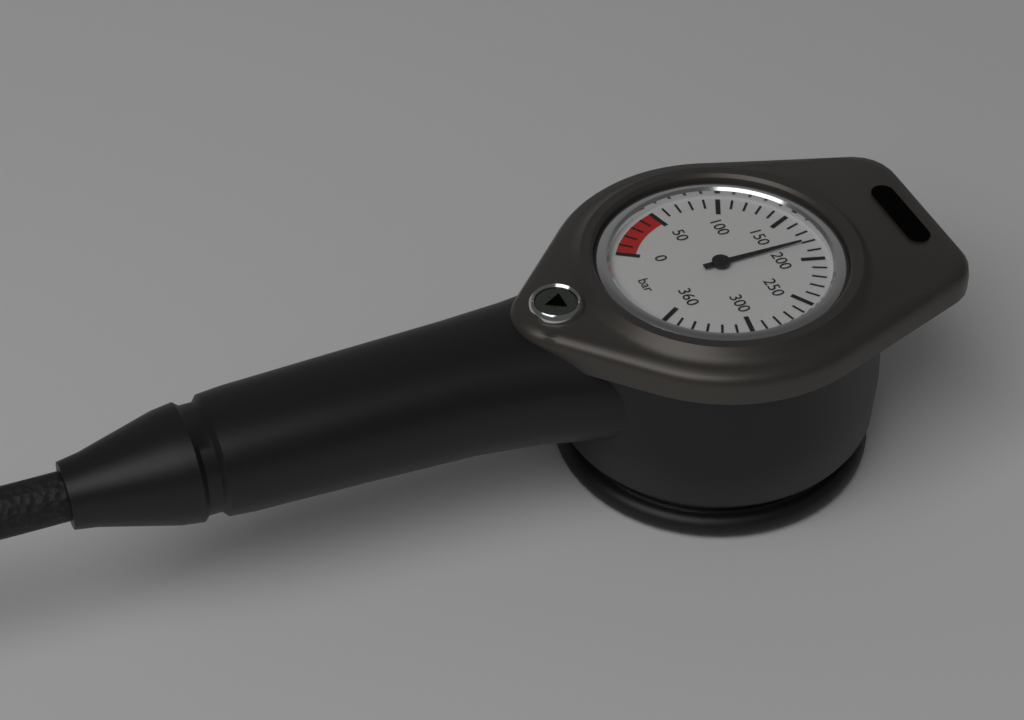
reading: 180 bar
